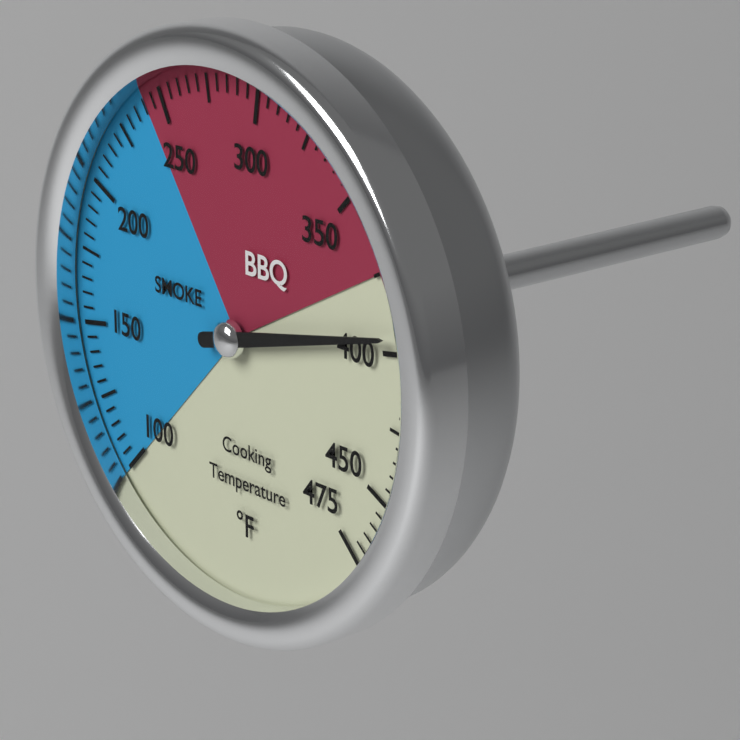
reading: 395 °F
